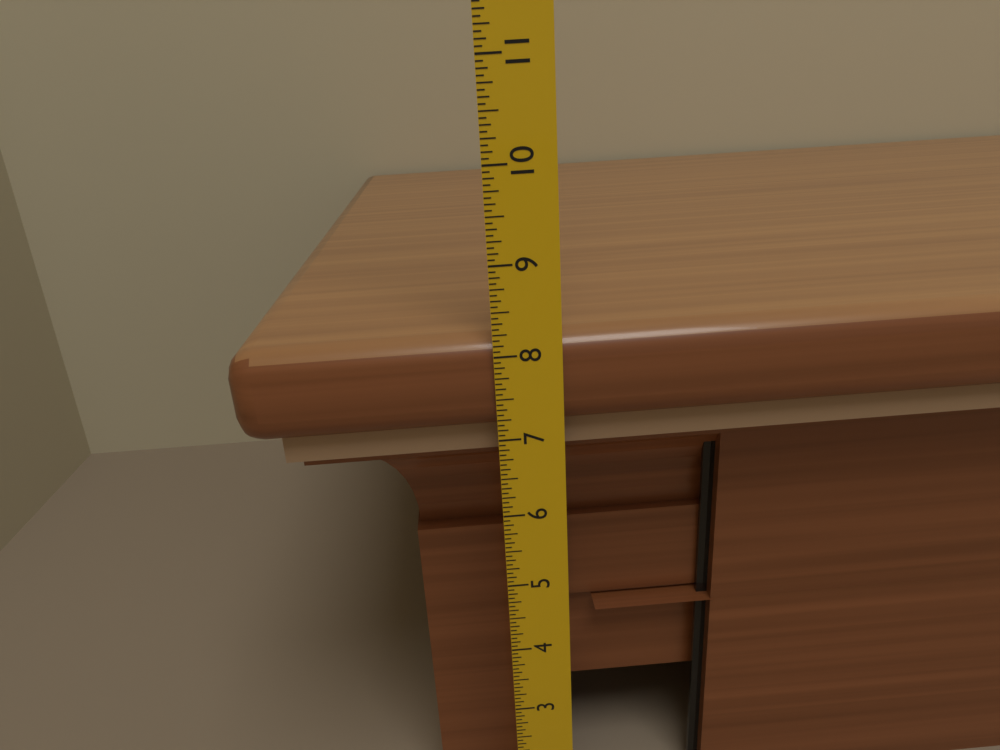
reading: 8.1875 in
